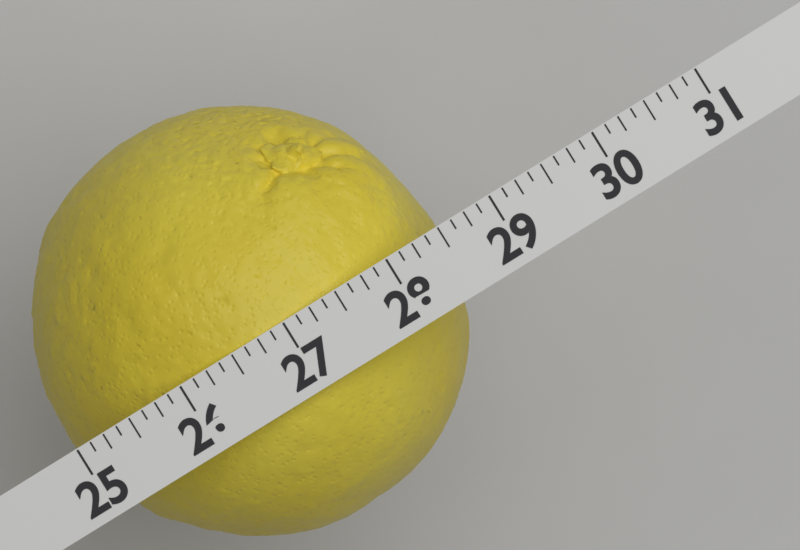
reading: 28.500 (no unit)
